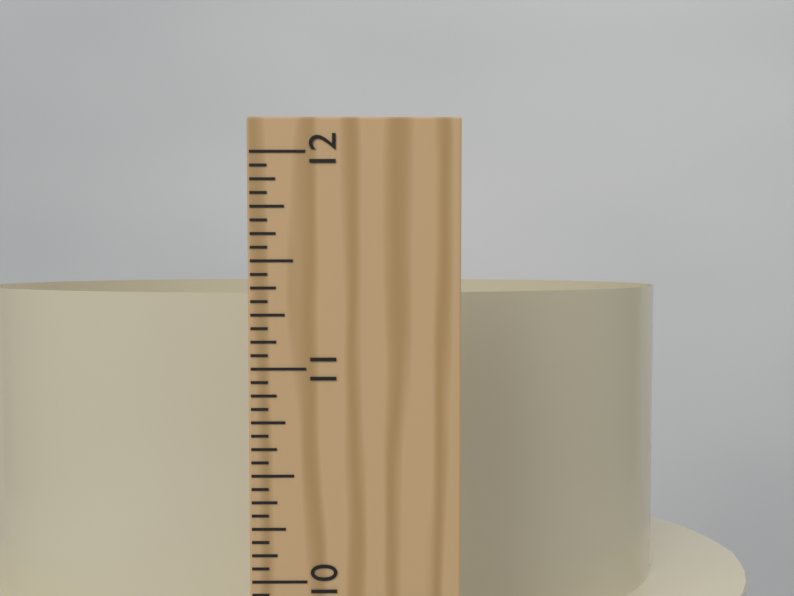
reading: 11.3125 in
